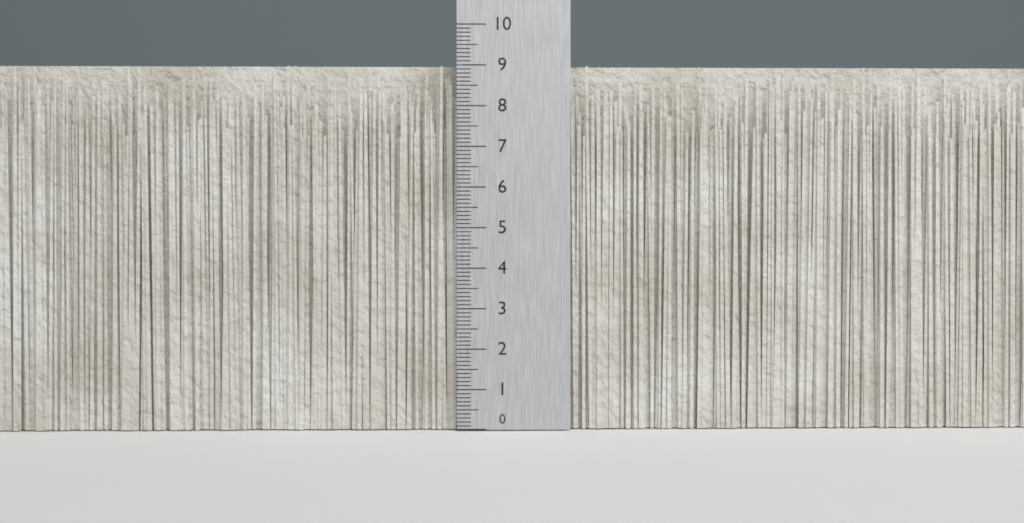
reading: 9.0 (no unit)
